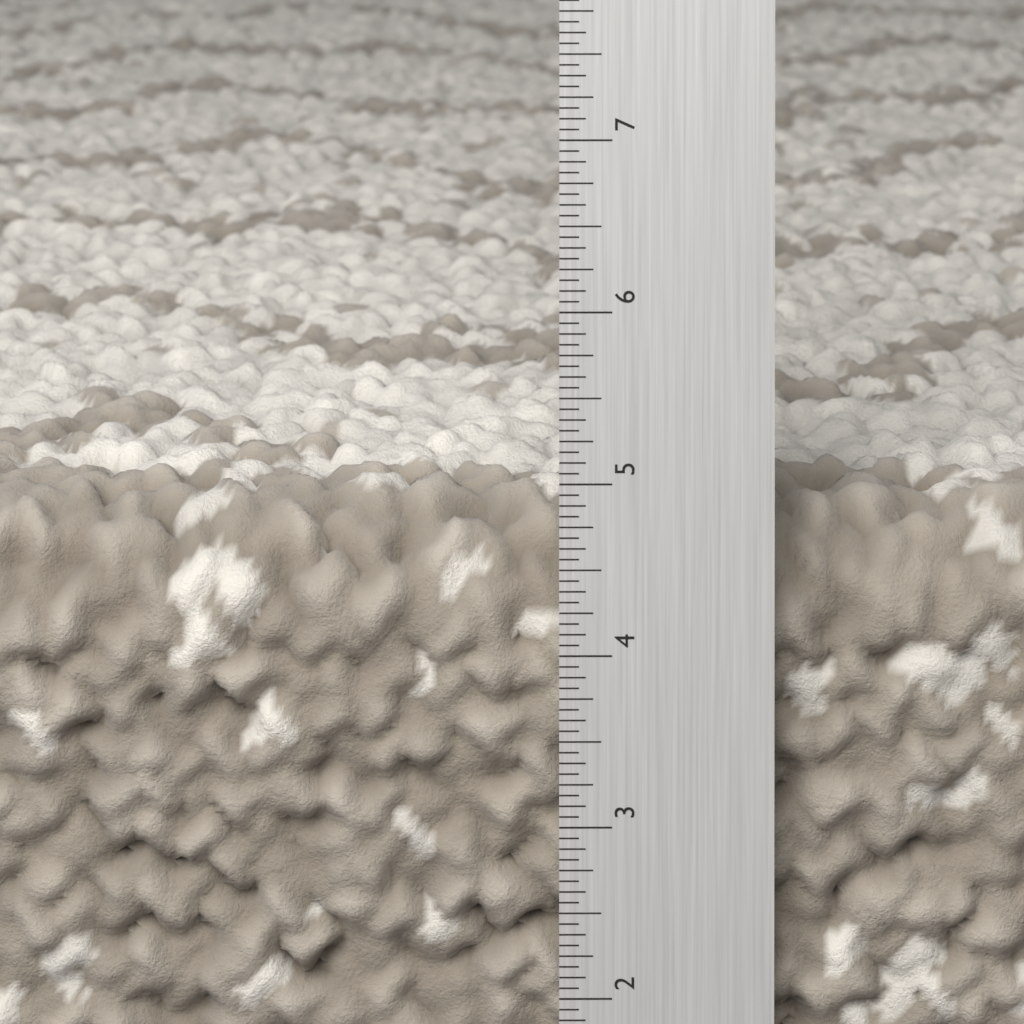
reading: 4.8125 in
